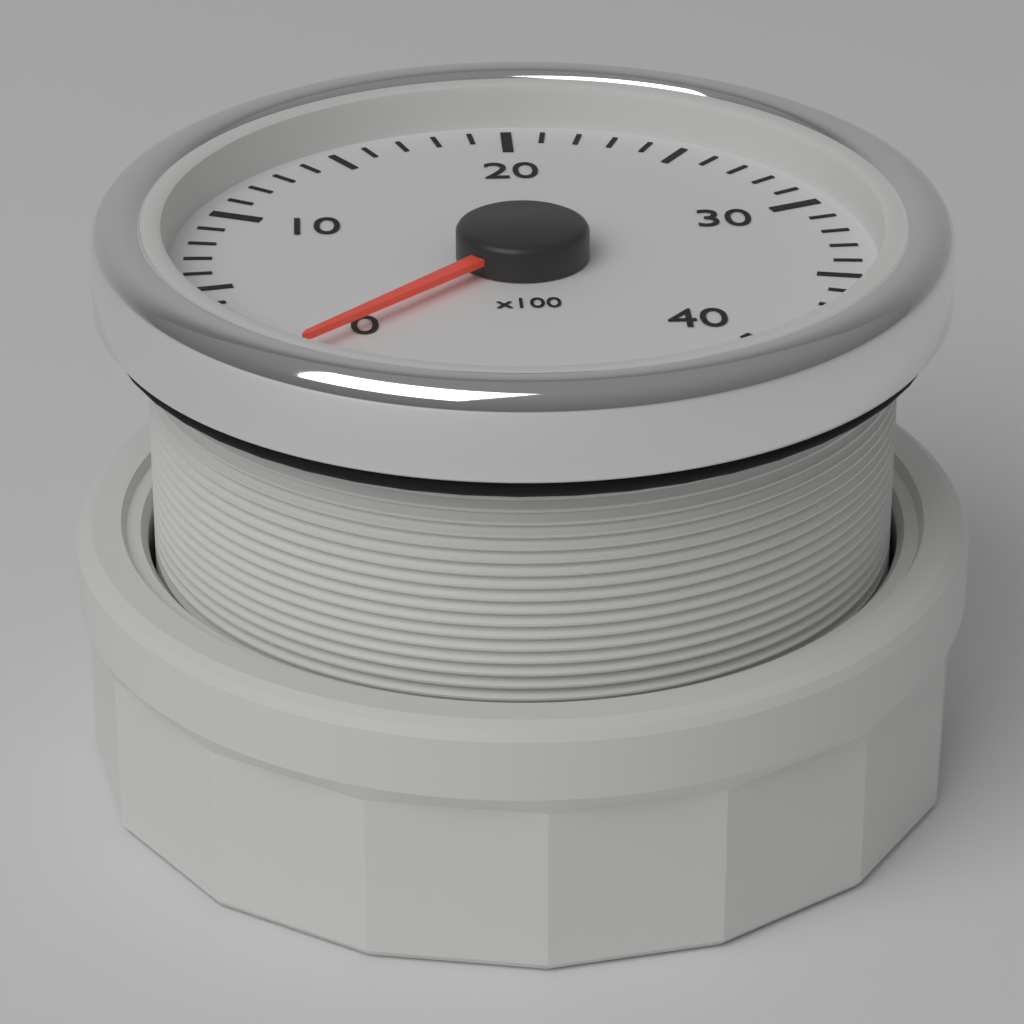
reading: 0 RPM
